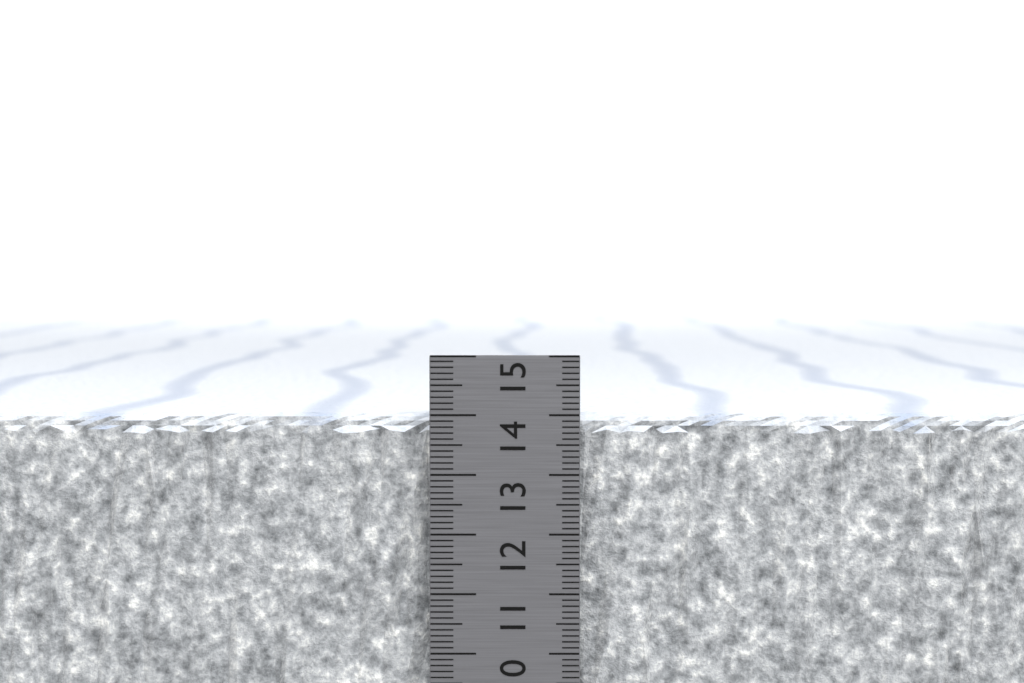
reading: 14.0 cm
